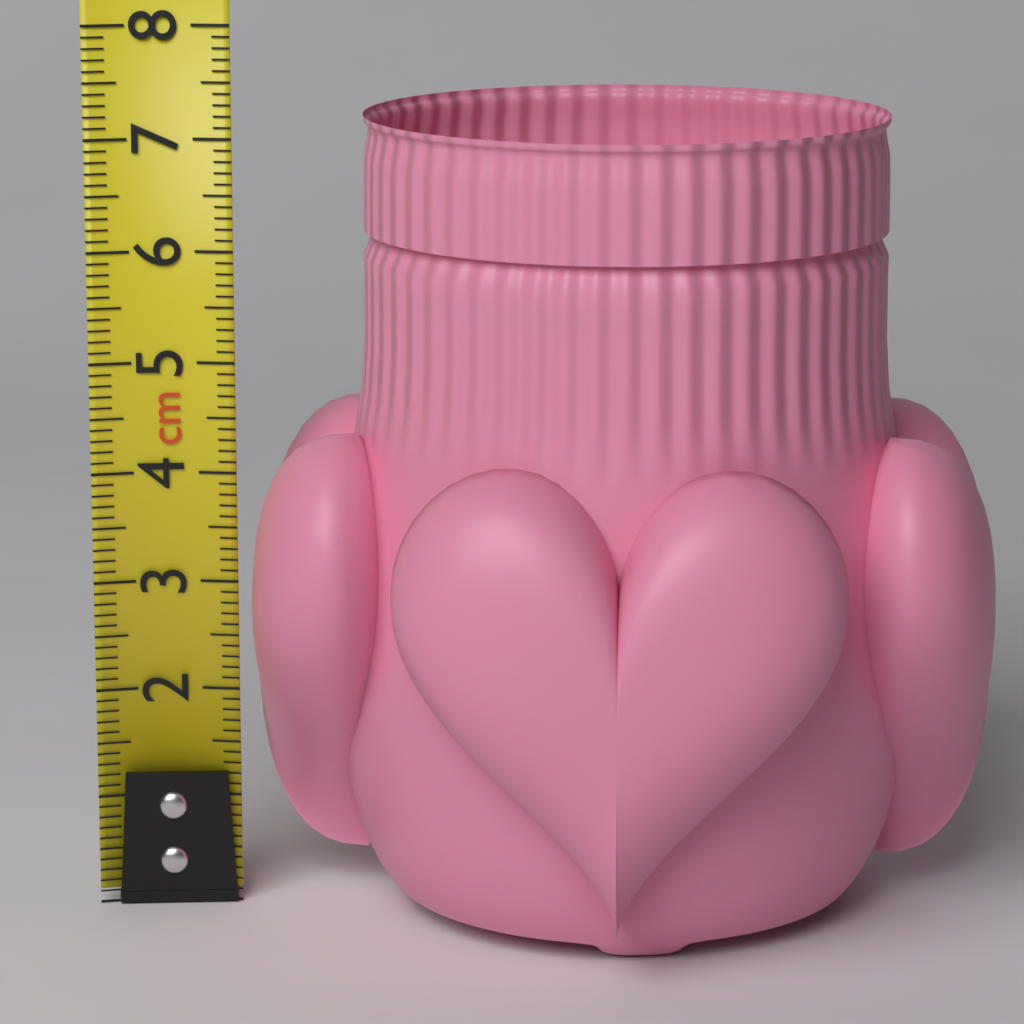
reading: 7.2 cm
